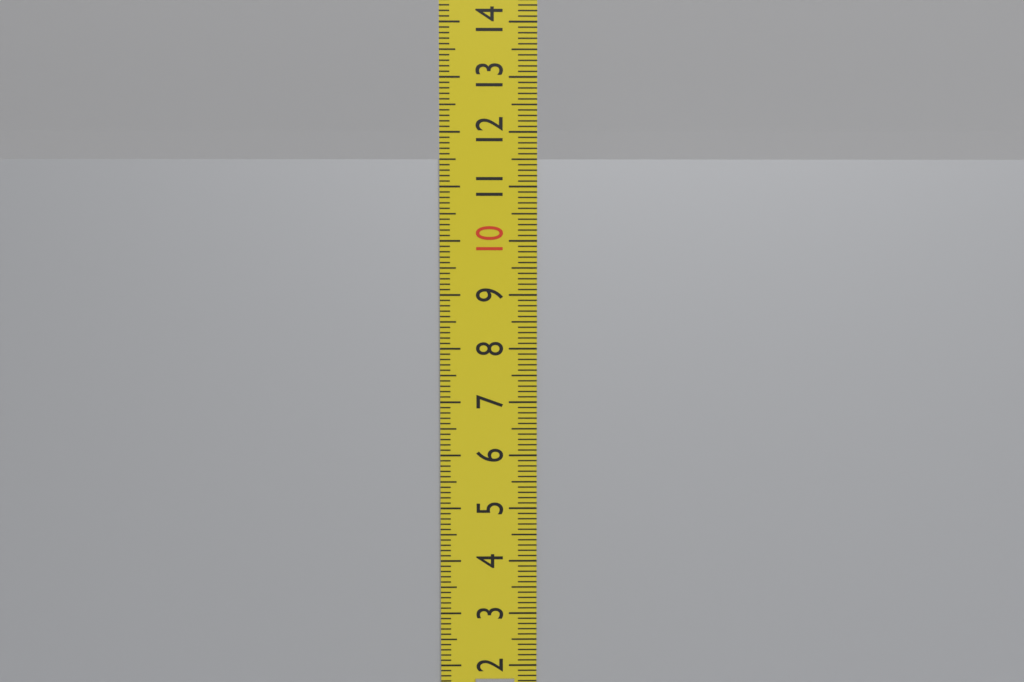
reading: 11.5 cm
